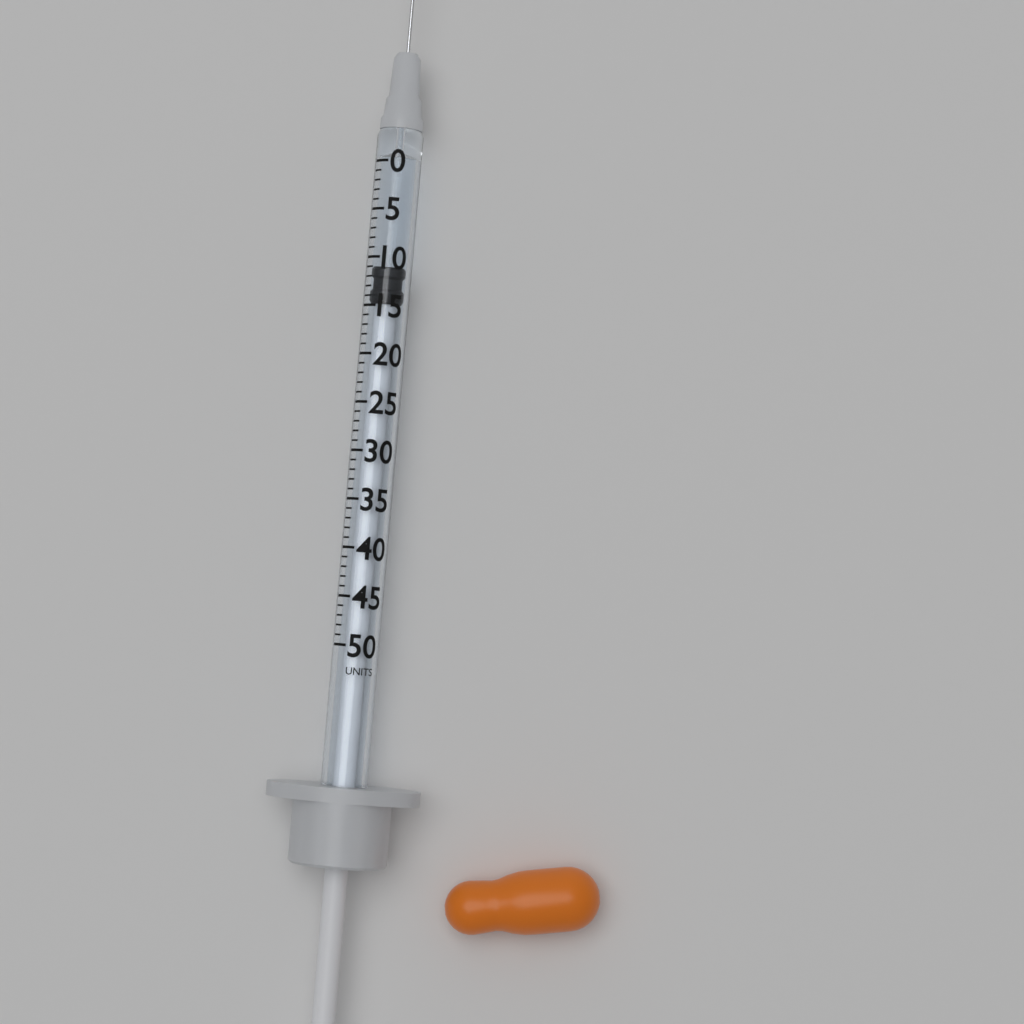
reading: 11 units
